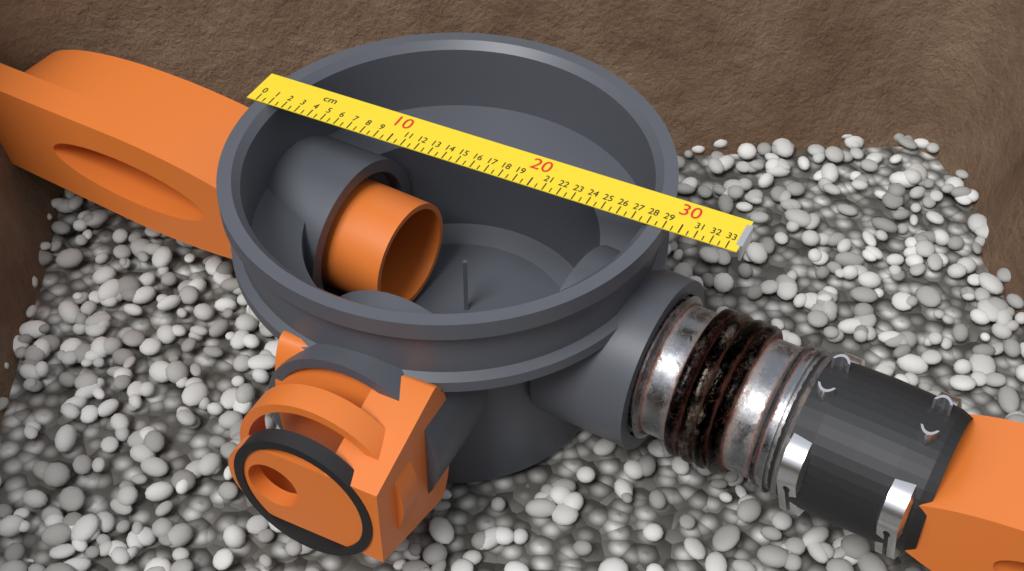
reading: 29.0 cm
